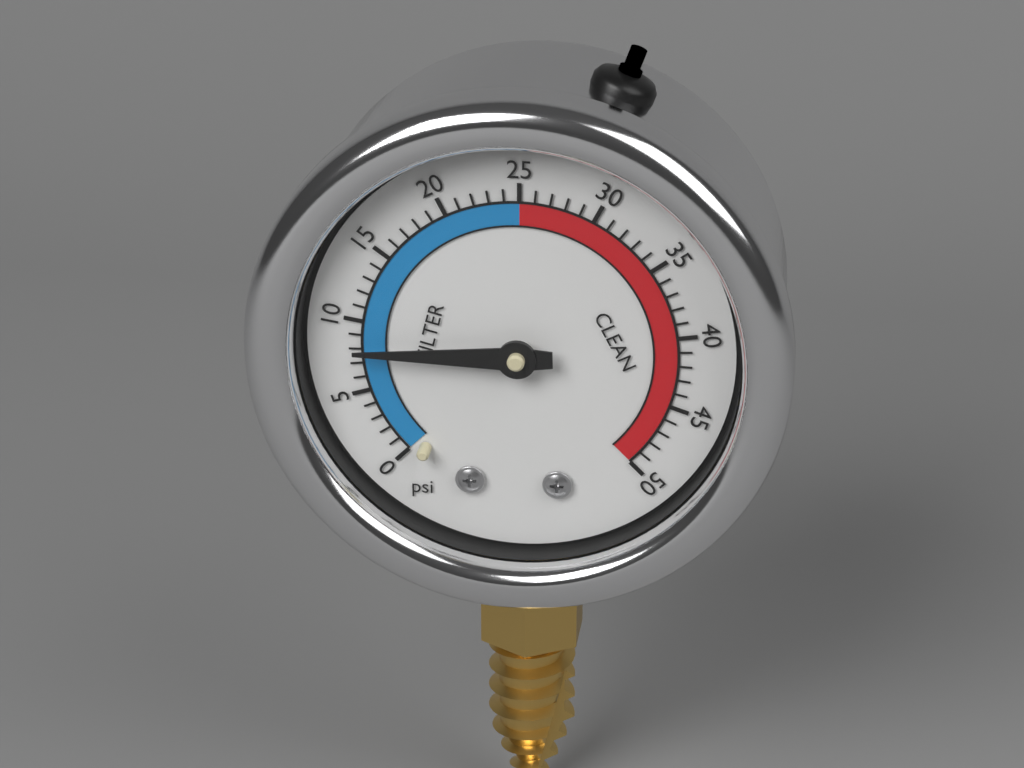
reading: 8 psi
